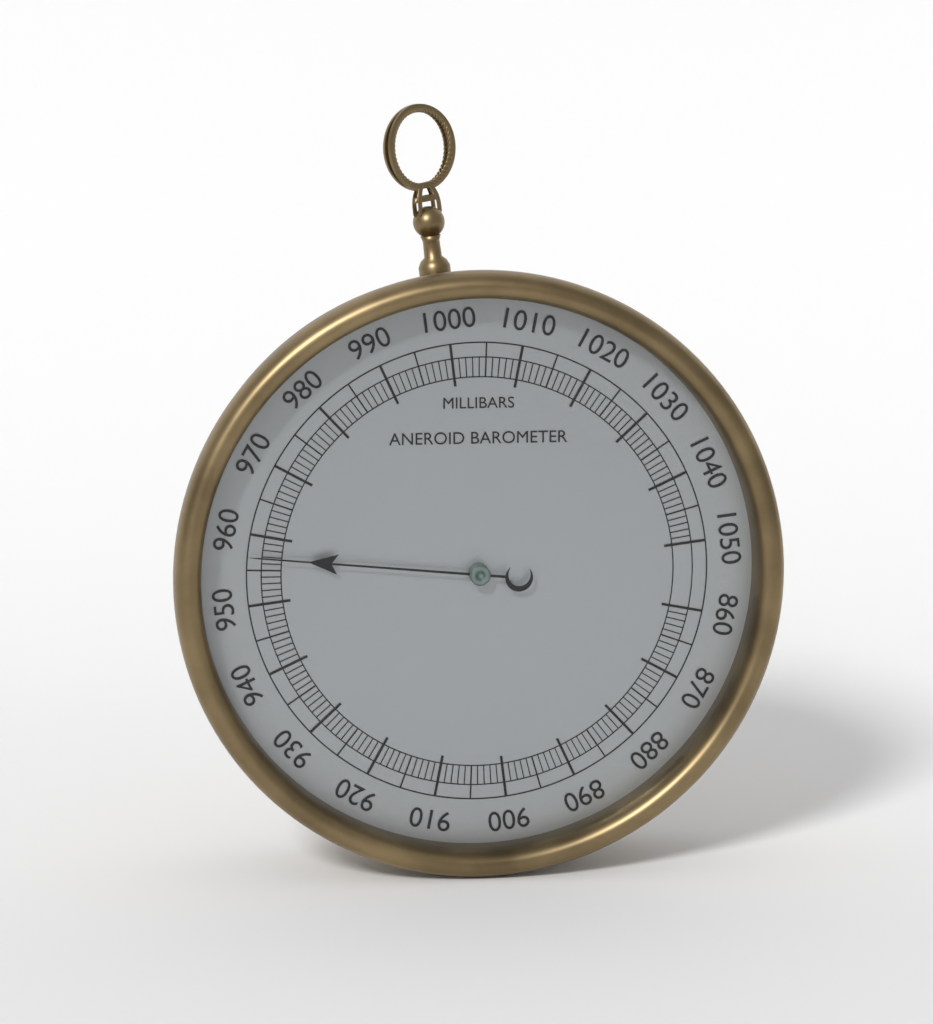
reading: 957 mbar
